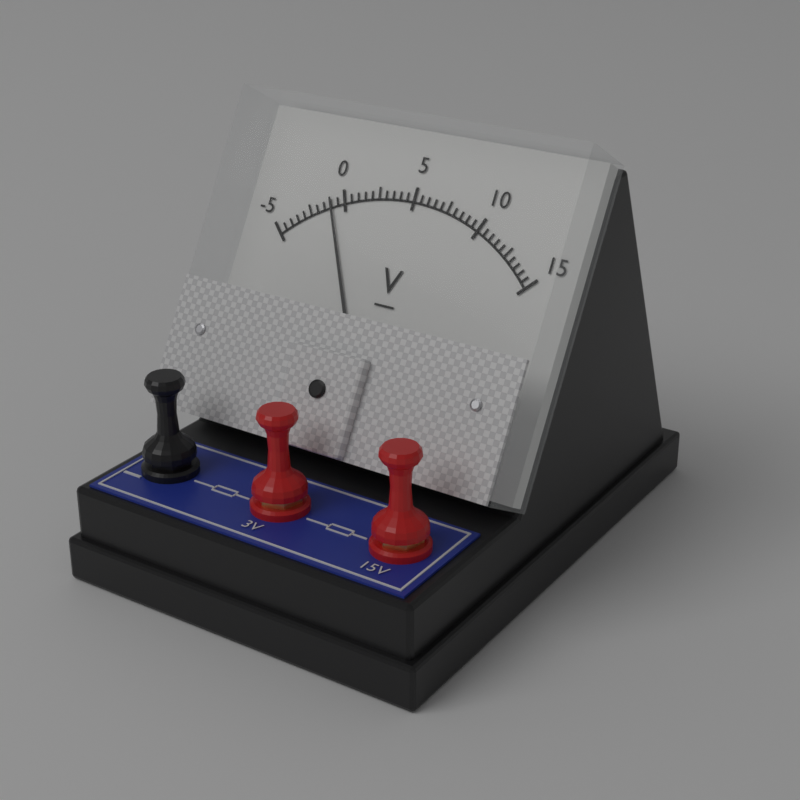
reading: -1.0 V
